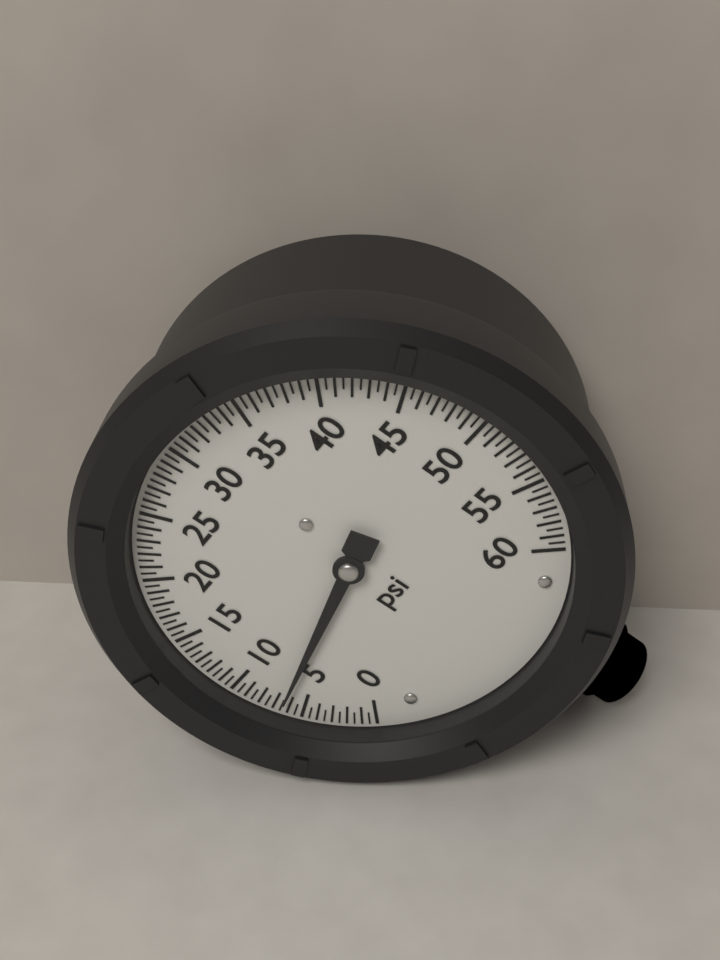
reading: 6.5 psi
